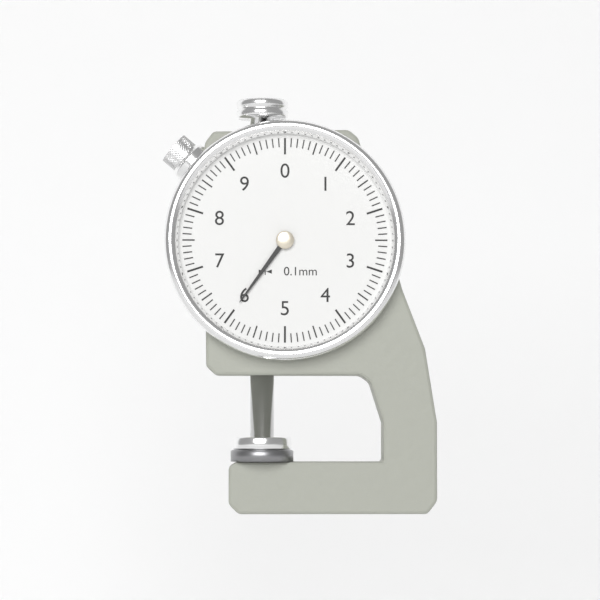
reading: 6.0 mm
